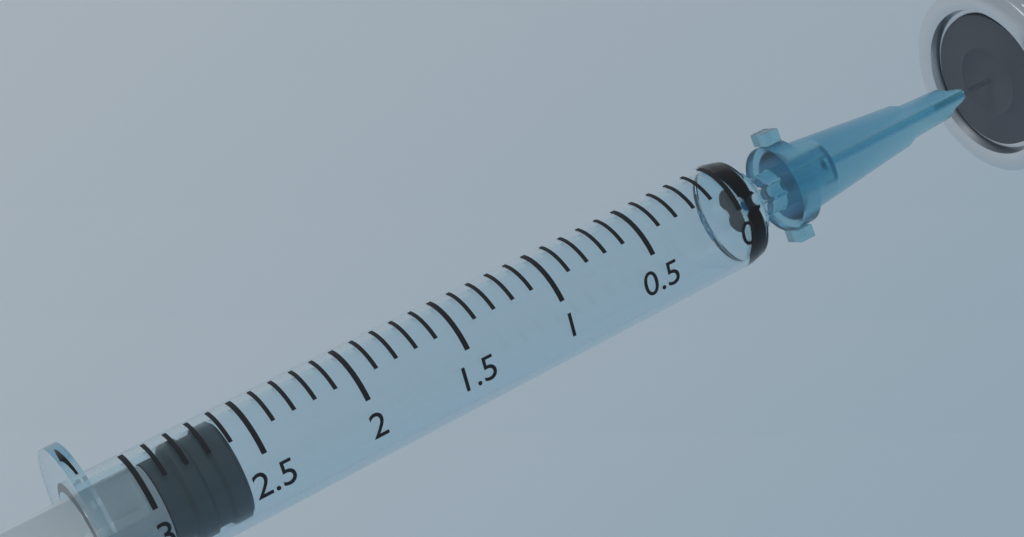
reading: 2.6 ml
